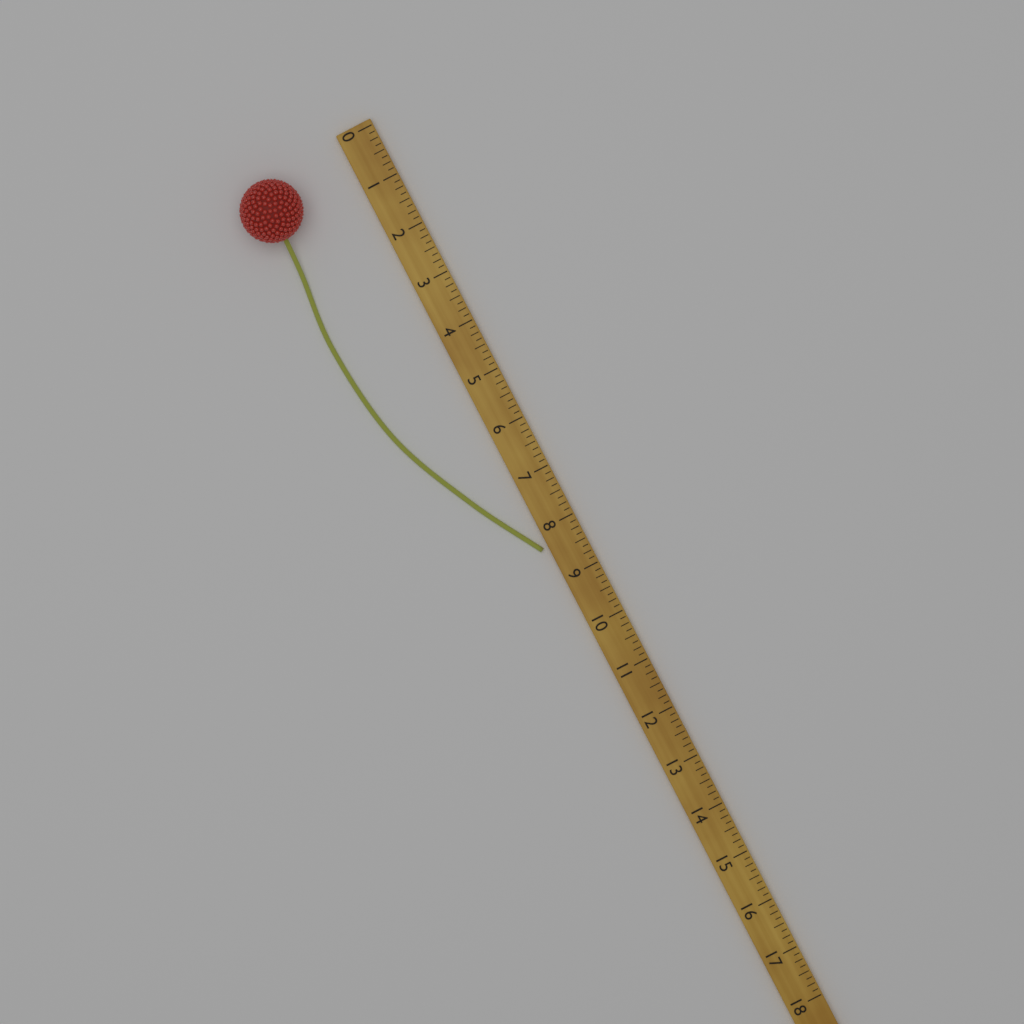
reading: 8.375 (no unit)
